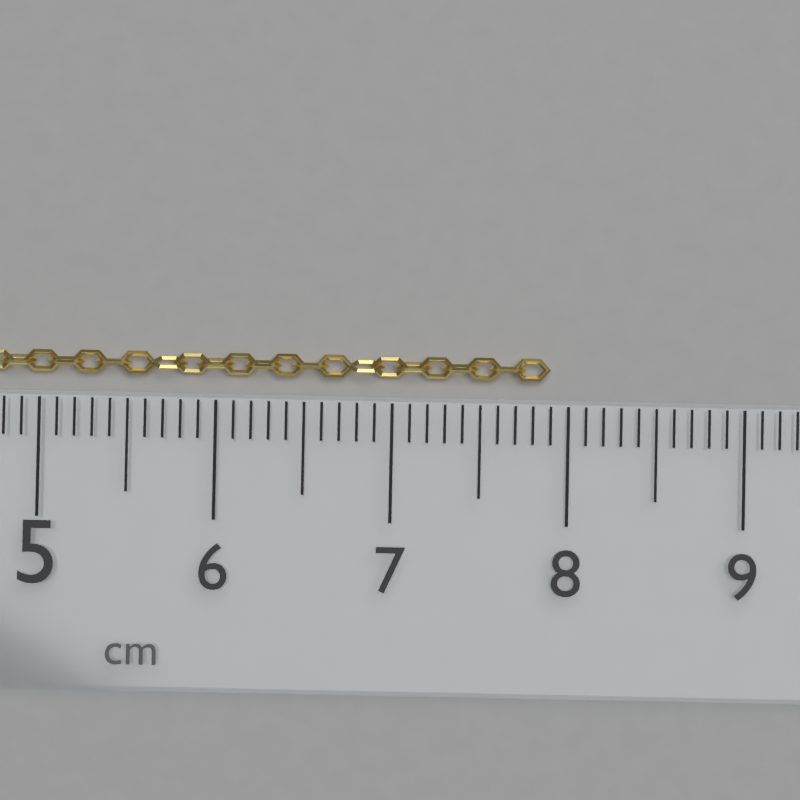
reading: 7.9 cm
